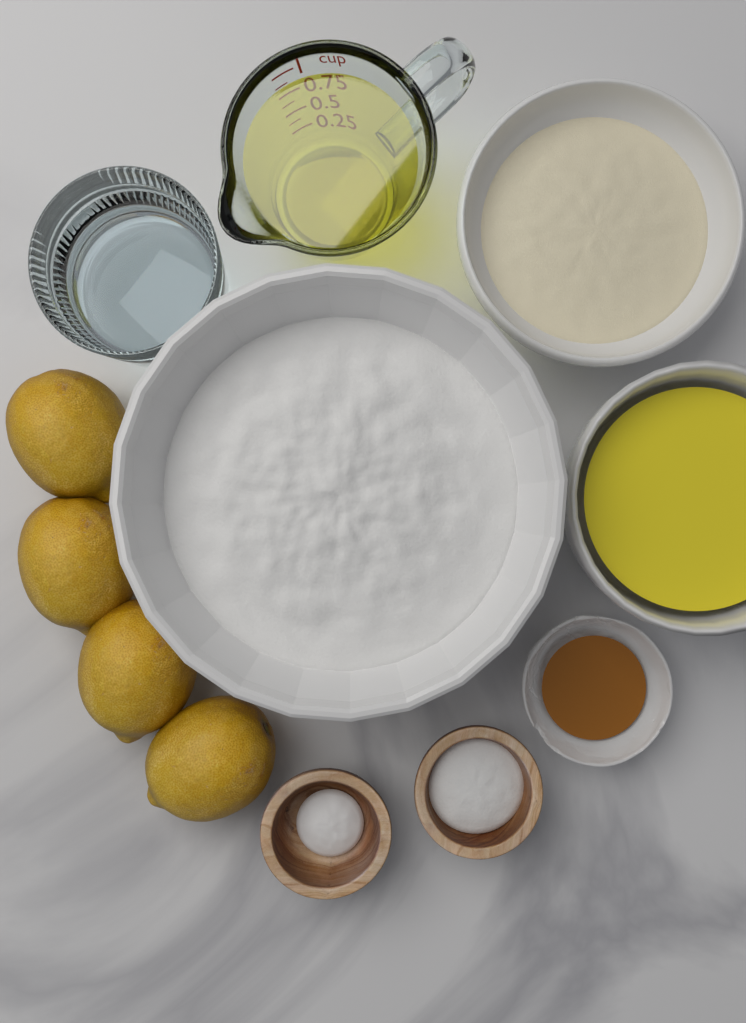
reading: 0.875 cup
